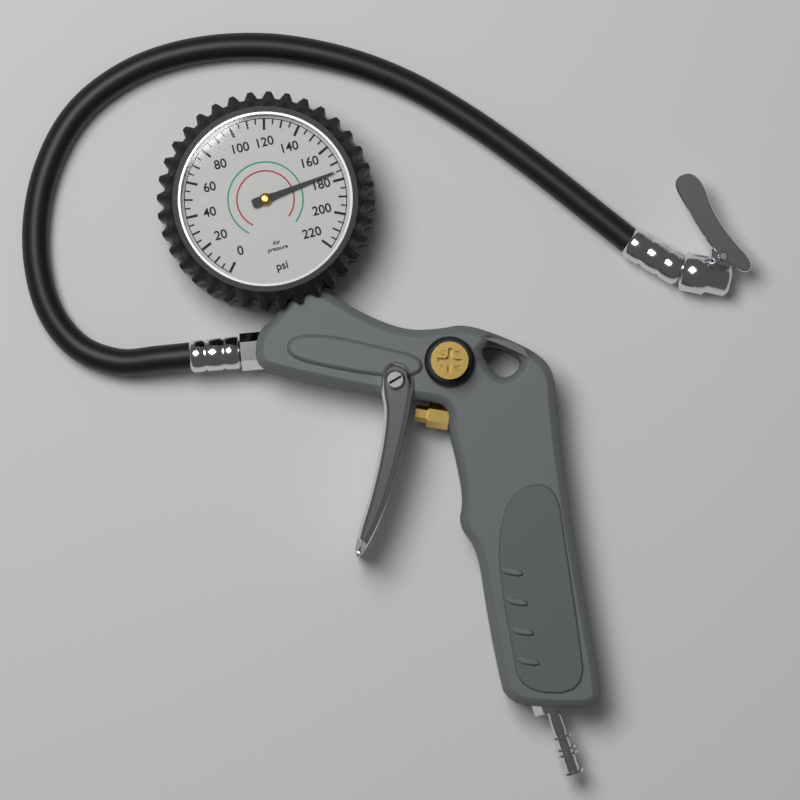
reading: 175 psi
